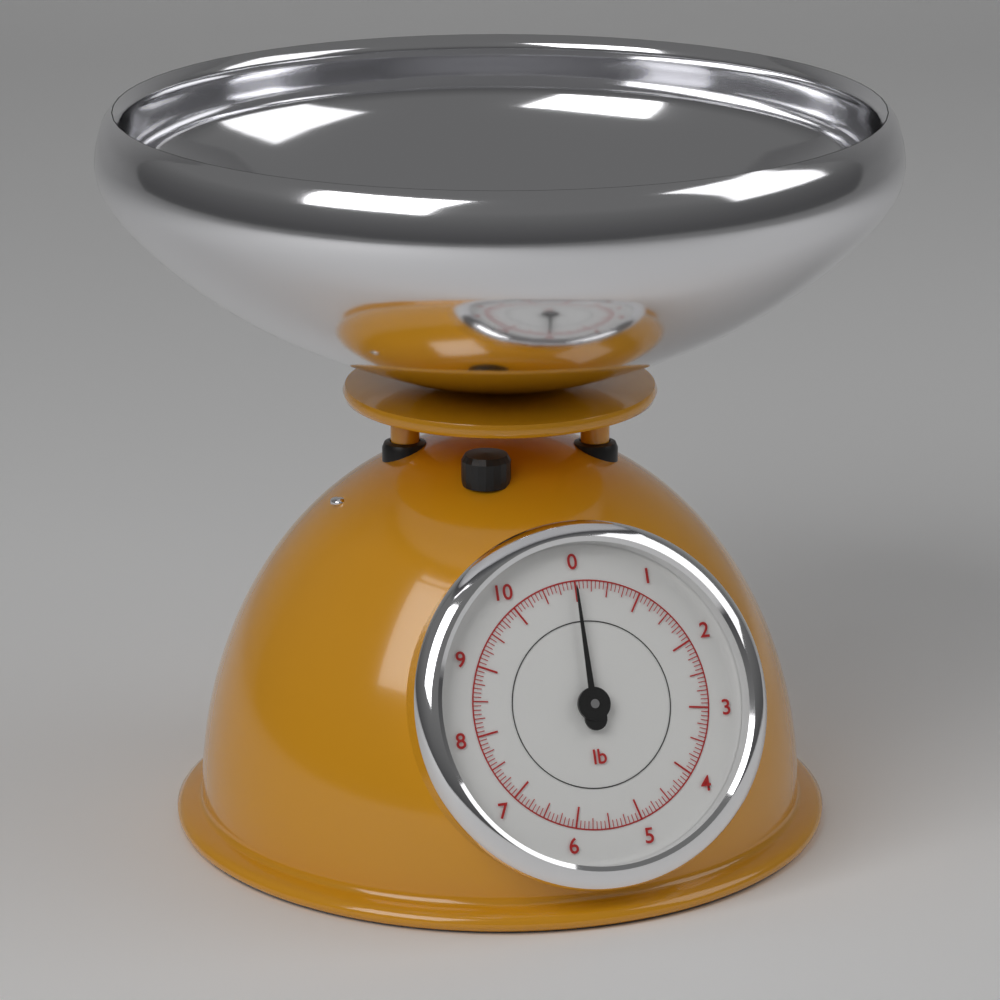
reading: 0.0000 lb
